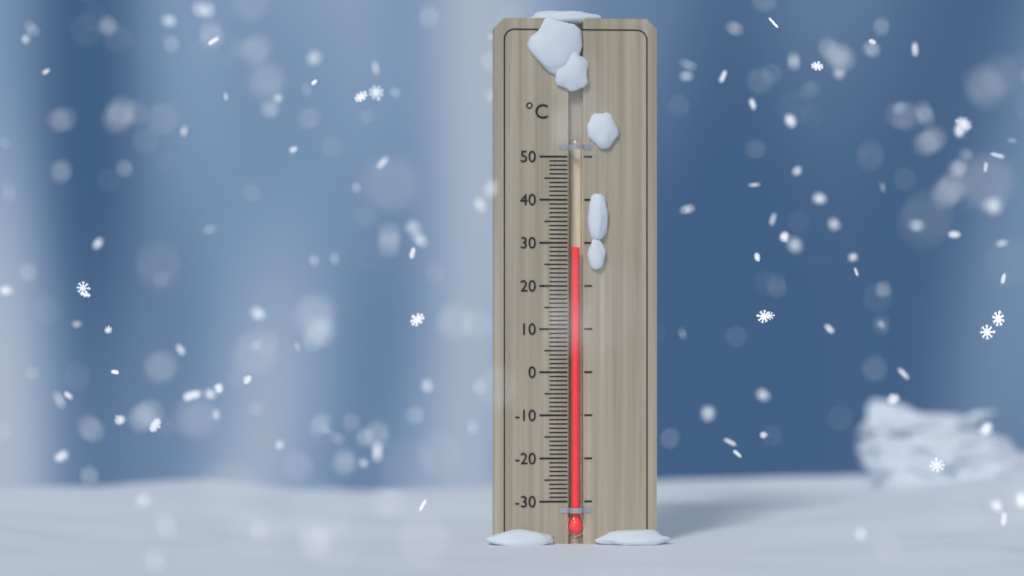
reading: 29 °C
